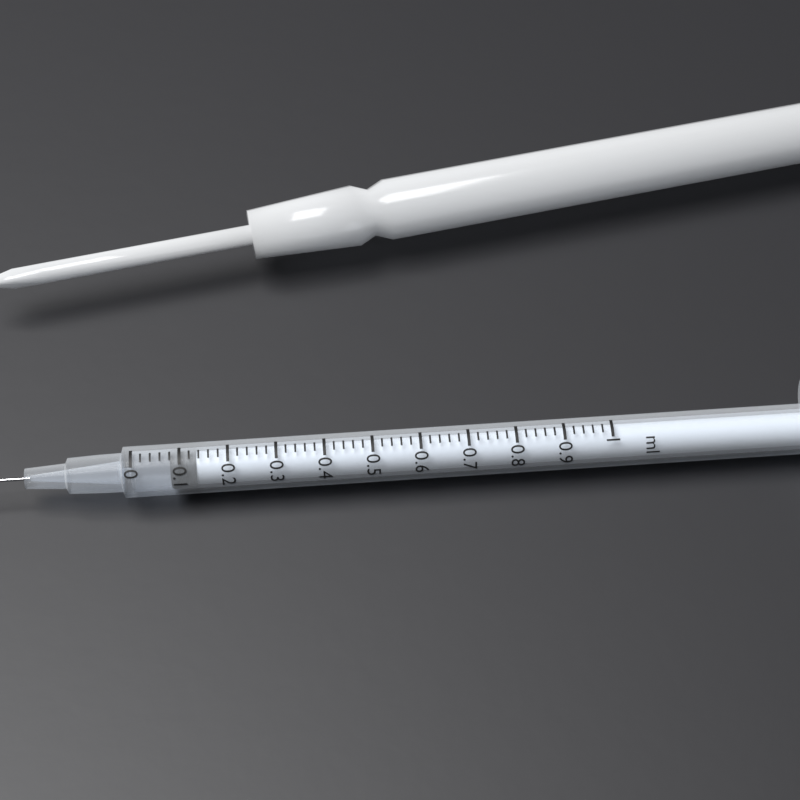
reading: 0.08 ml
